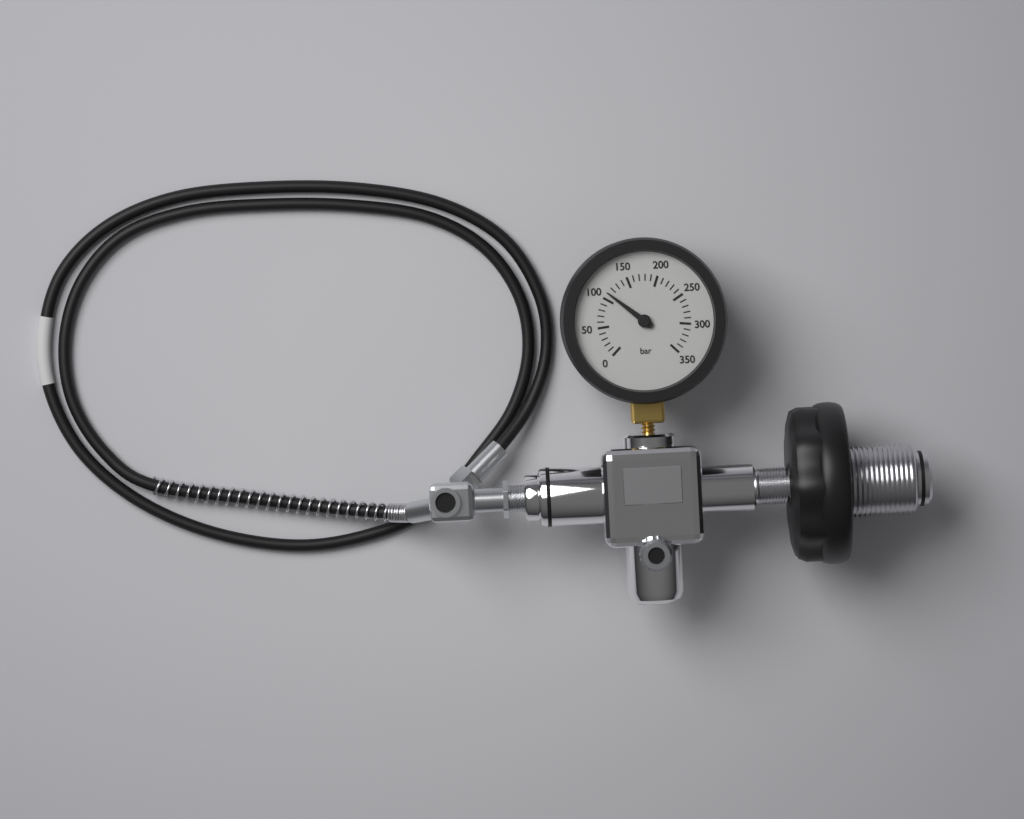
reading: 110 bar
